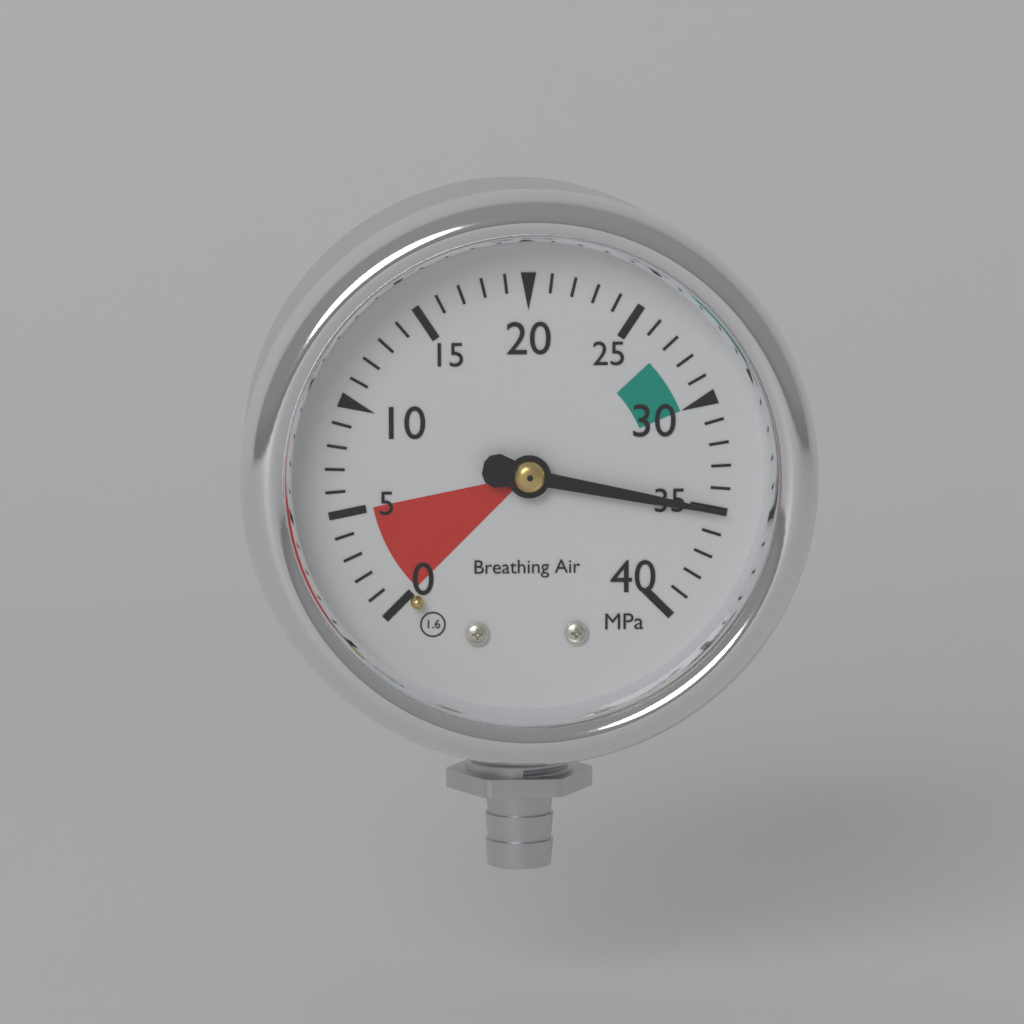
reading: 35 MPa
